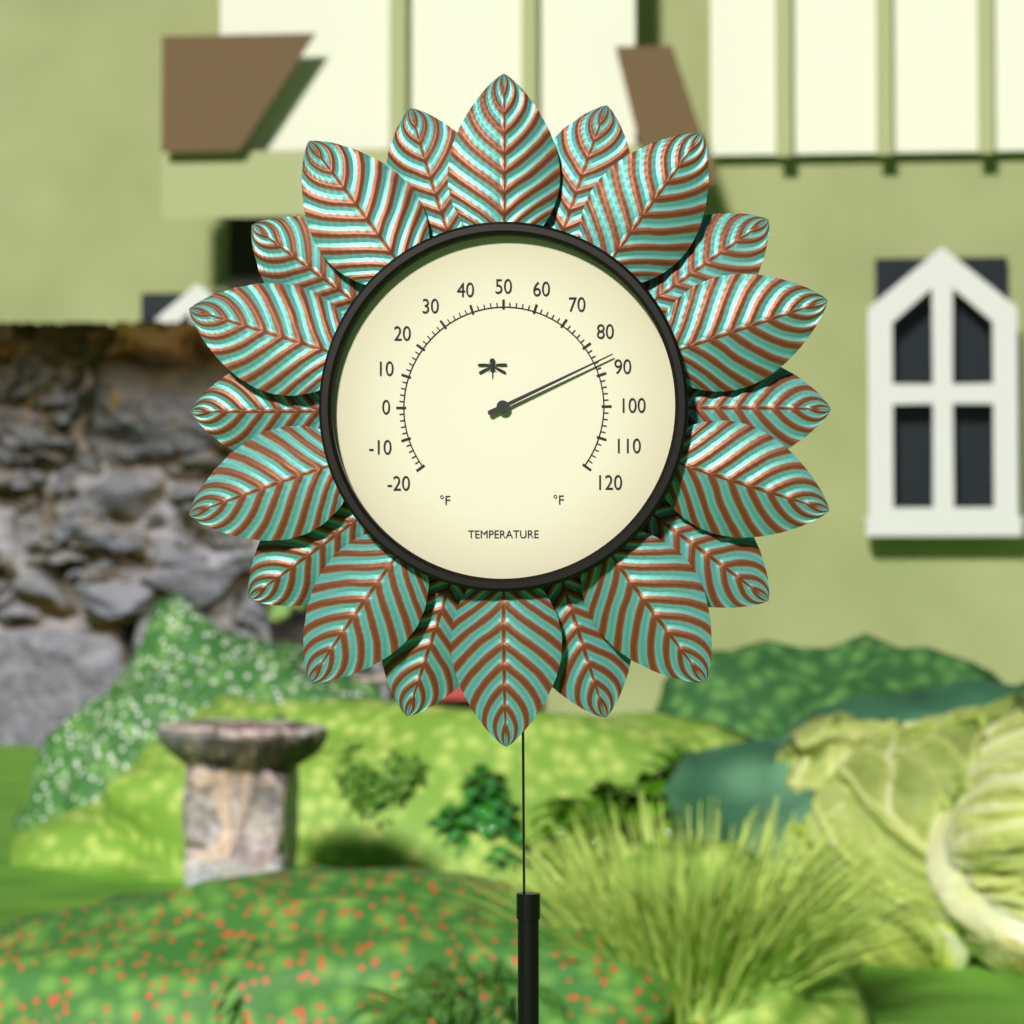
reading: 86 °F
